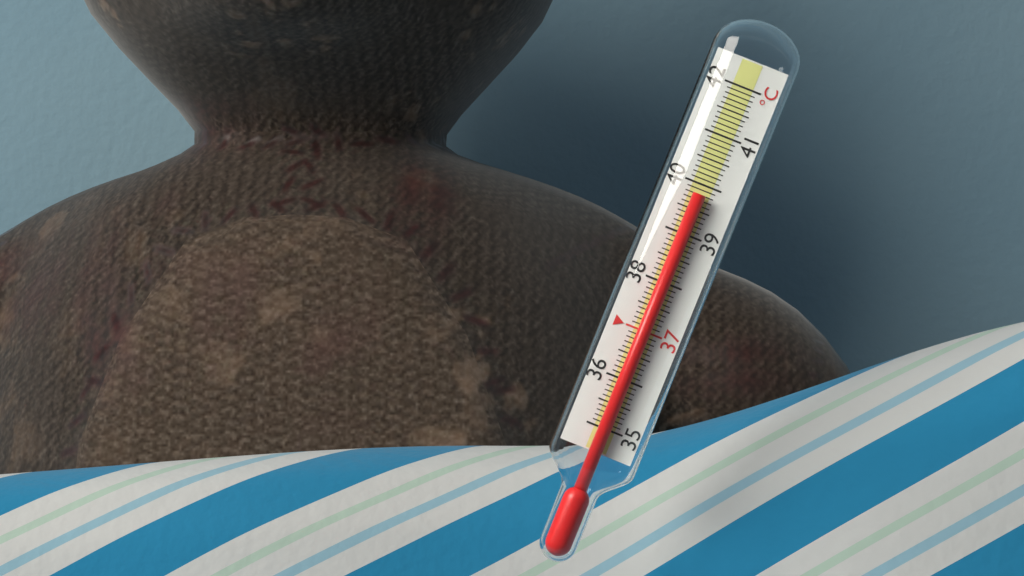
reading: 39.8 °C
